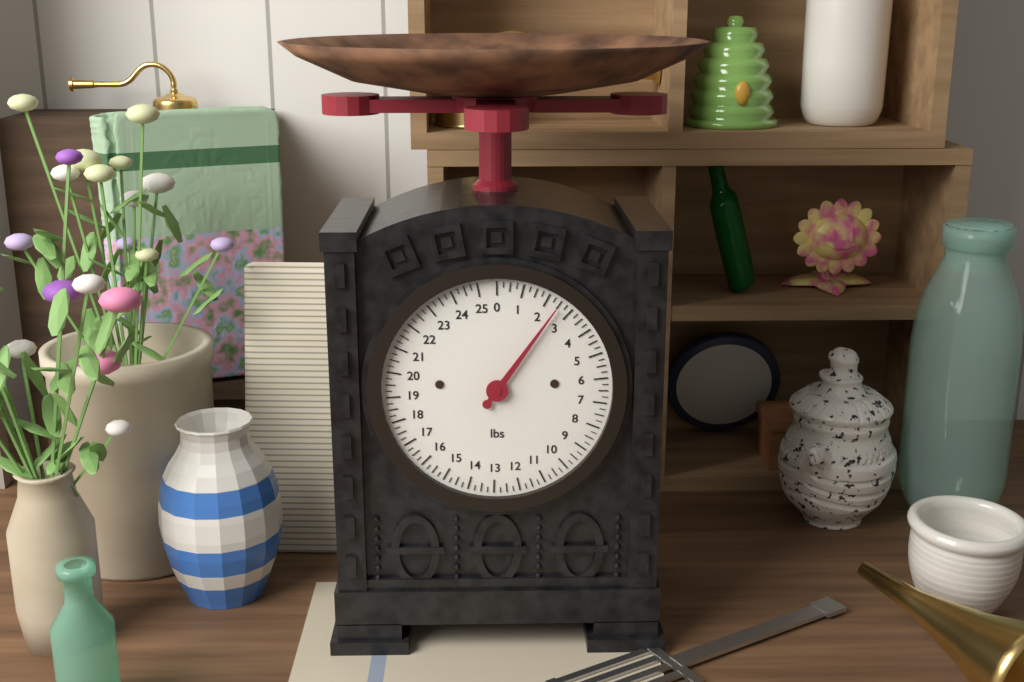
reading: 2.50 lbs
